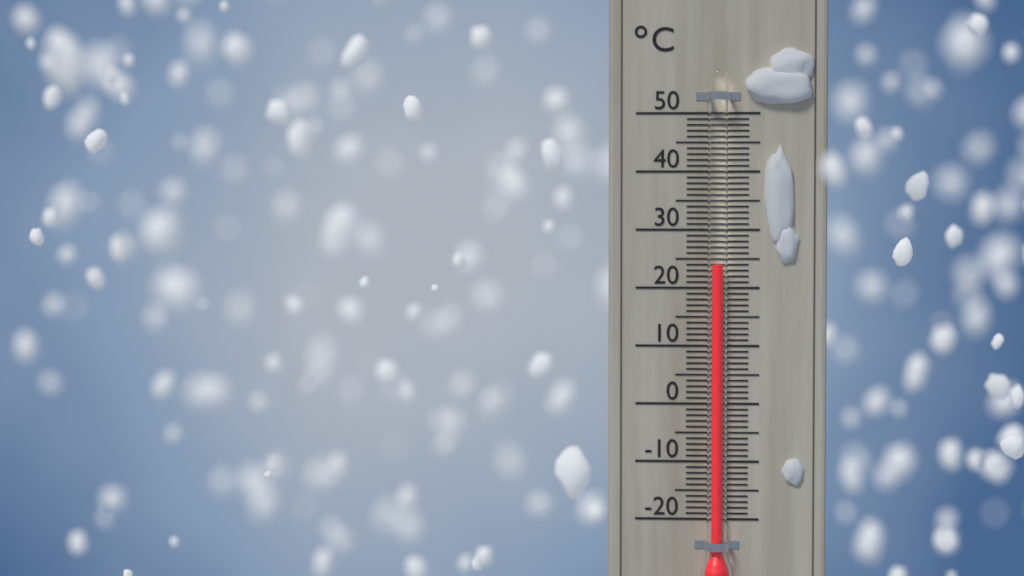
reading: 24 °C
